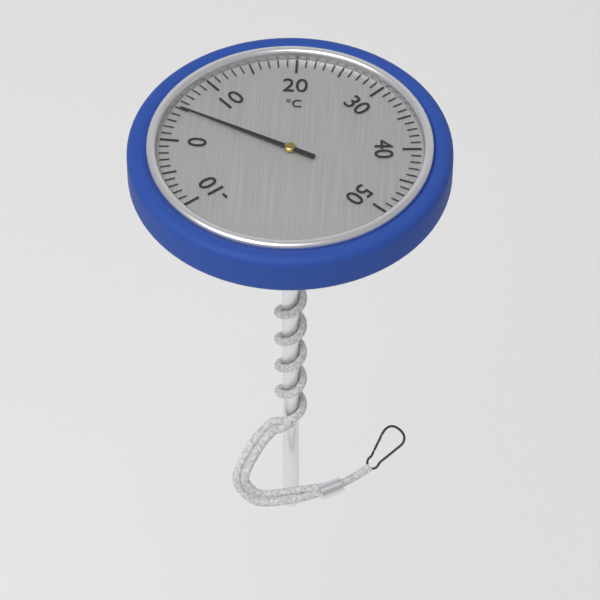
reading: 5 °C
